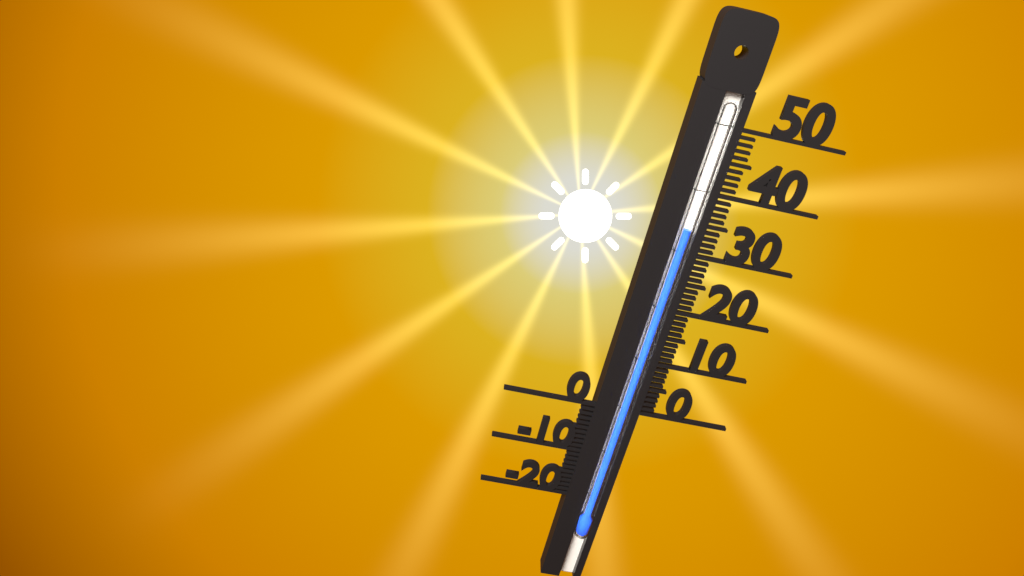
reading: 34 (no unit)
